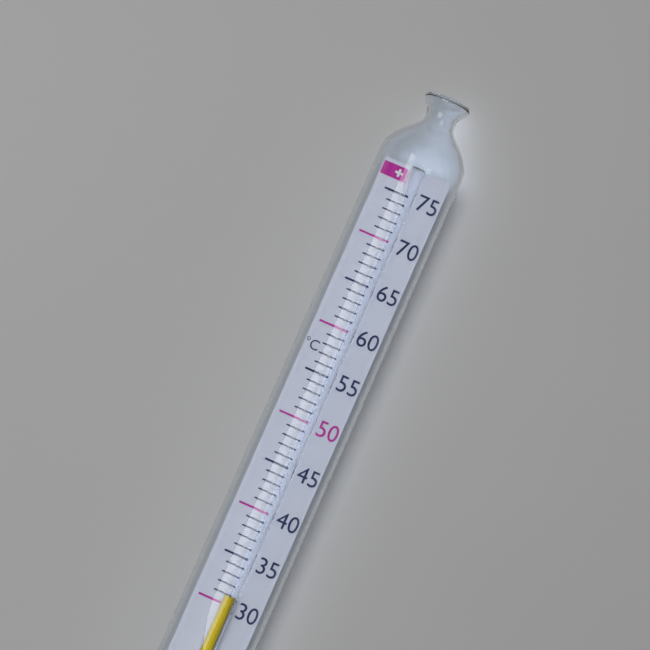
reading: 31 °C
